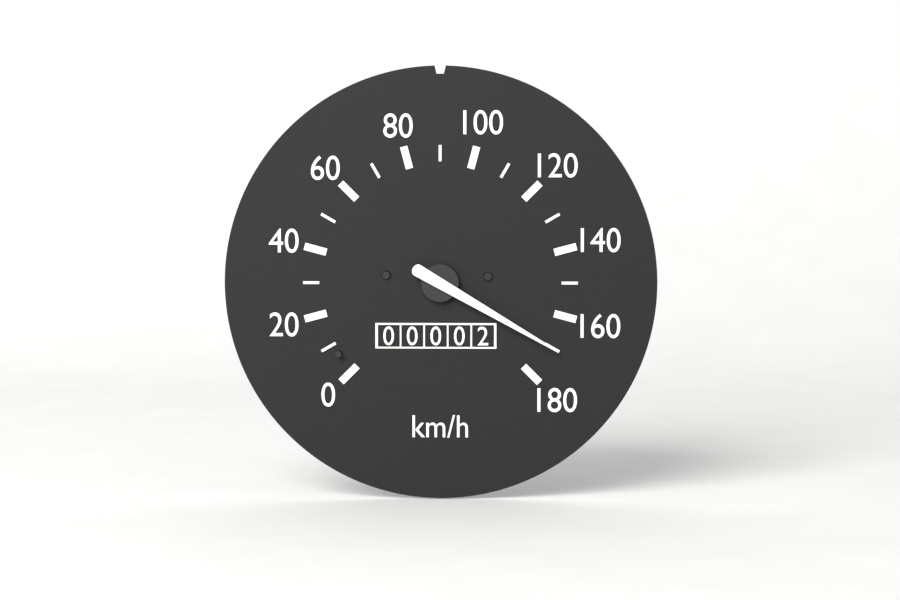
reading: 170 km/h
